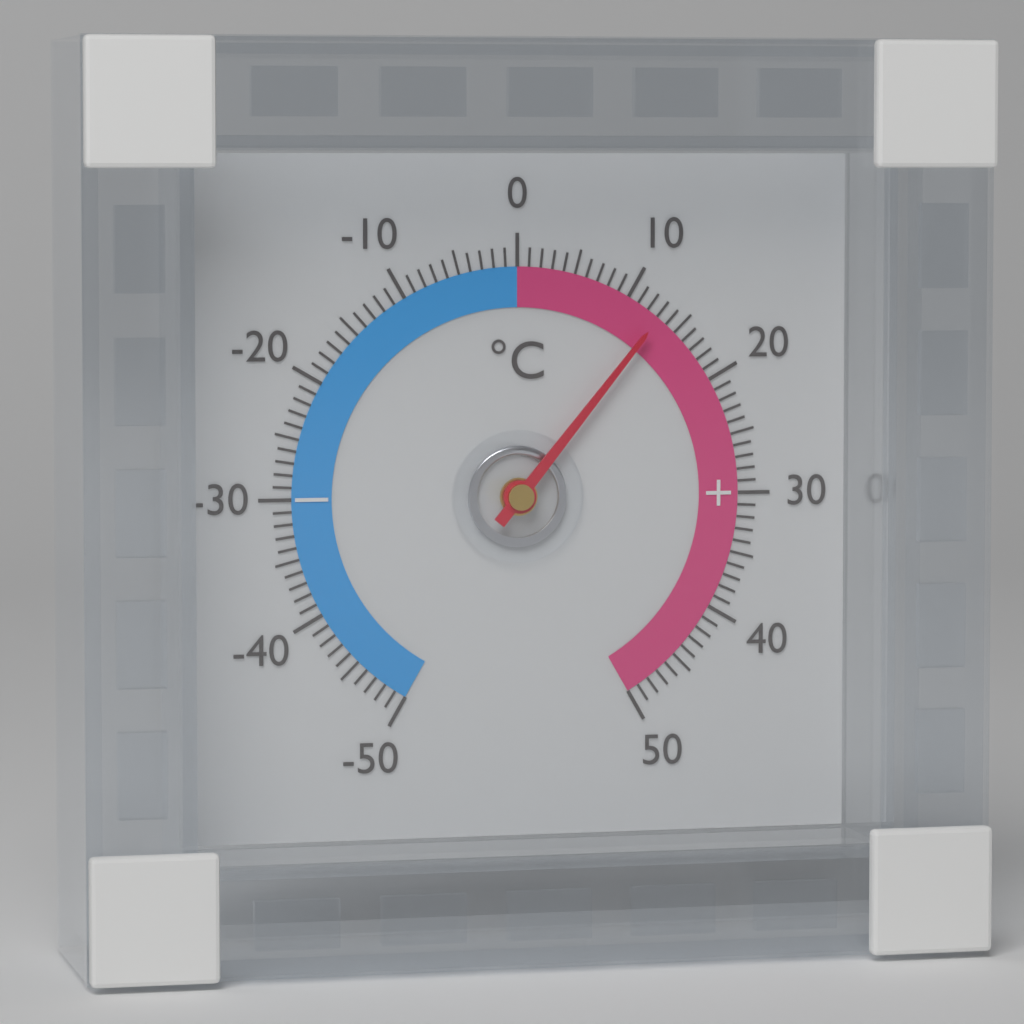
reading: 13 °C
